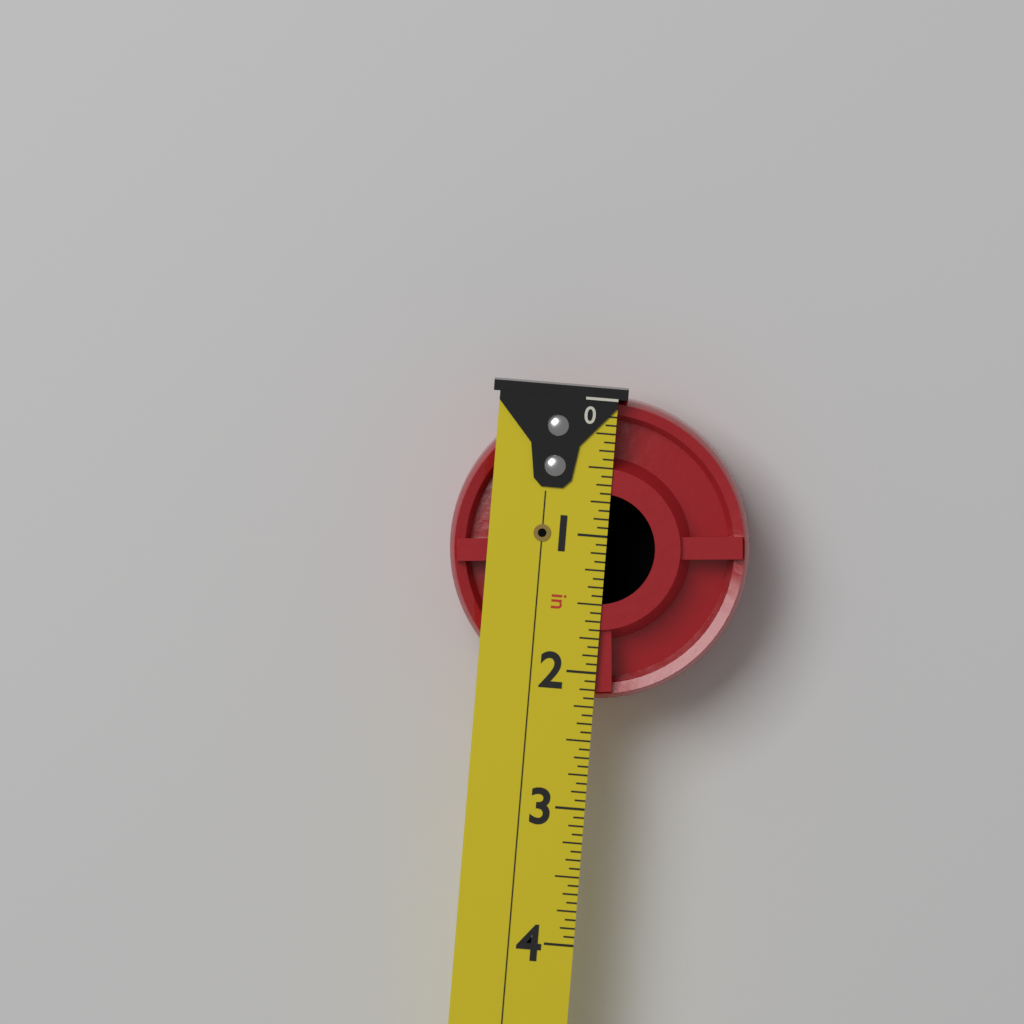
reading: 2.1875 in
